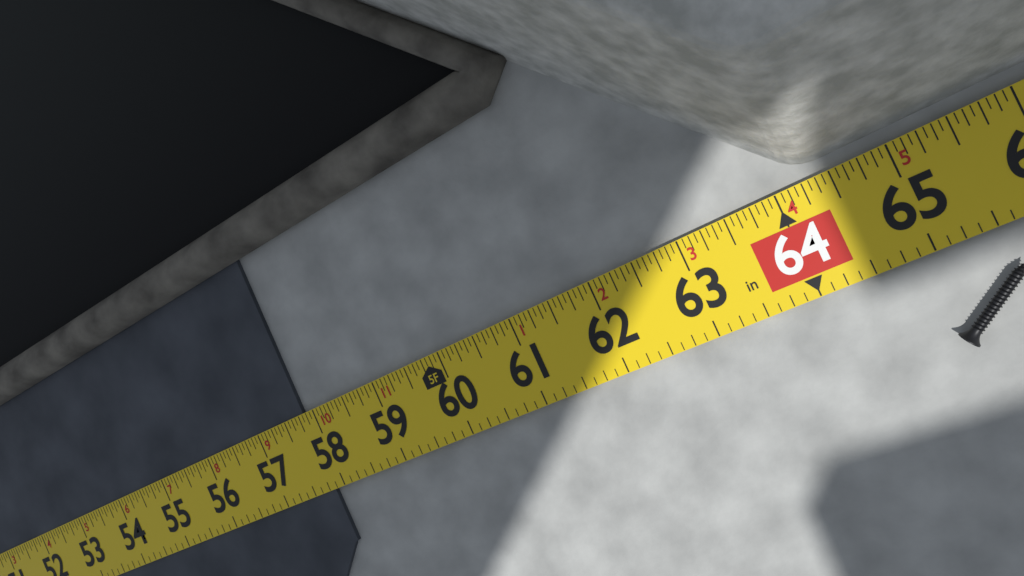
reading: 57.8125 in
